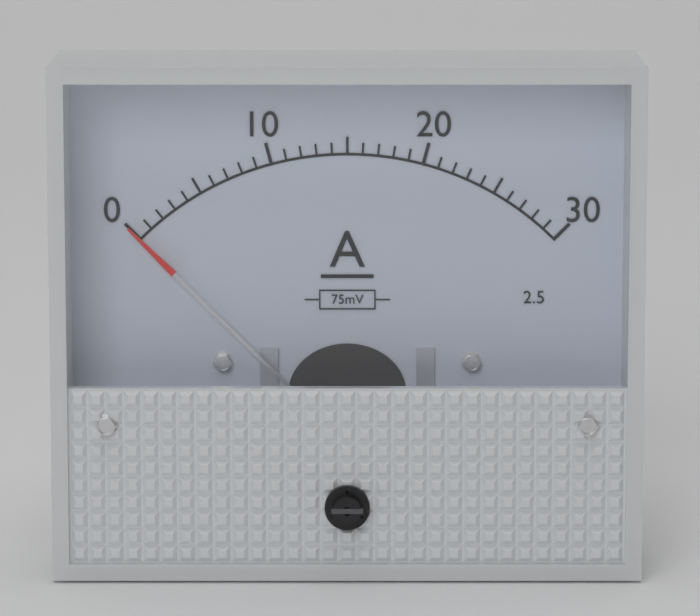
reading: 0 A
